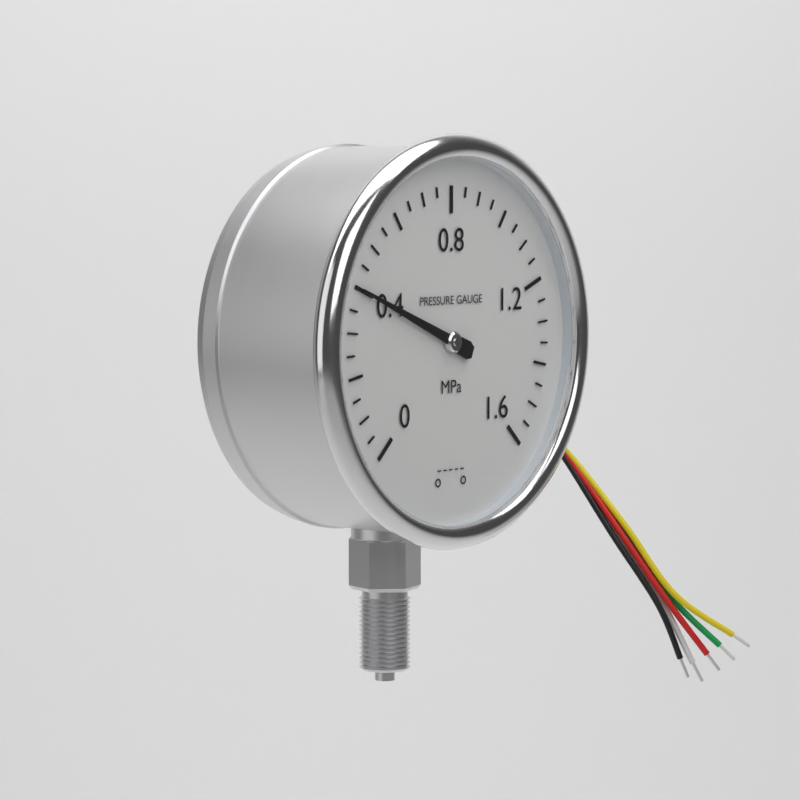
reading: 0.40 MPa
